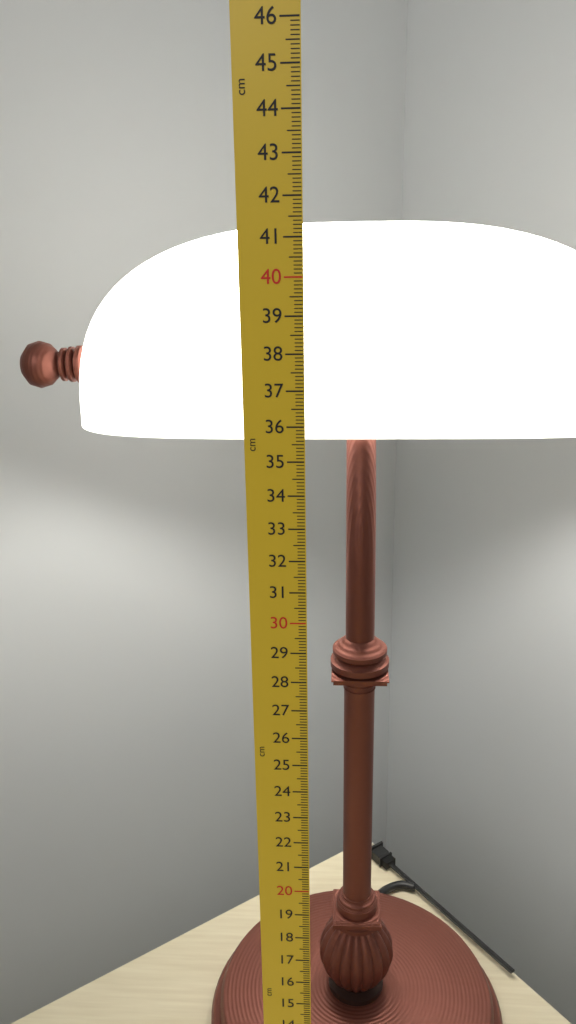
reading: 41.3 cm
